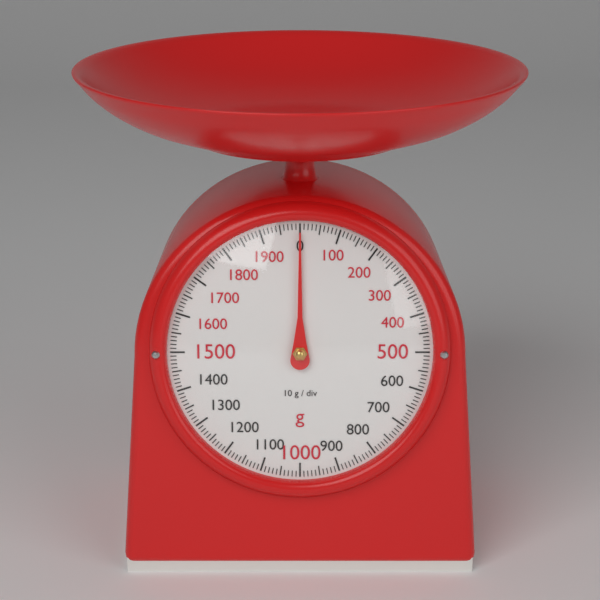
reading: 0 g
